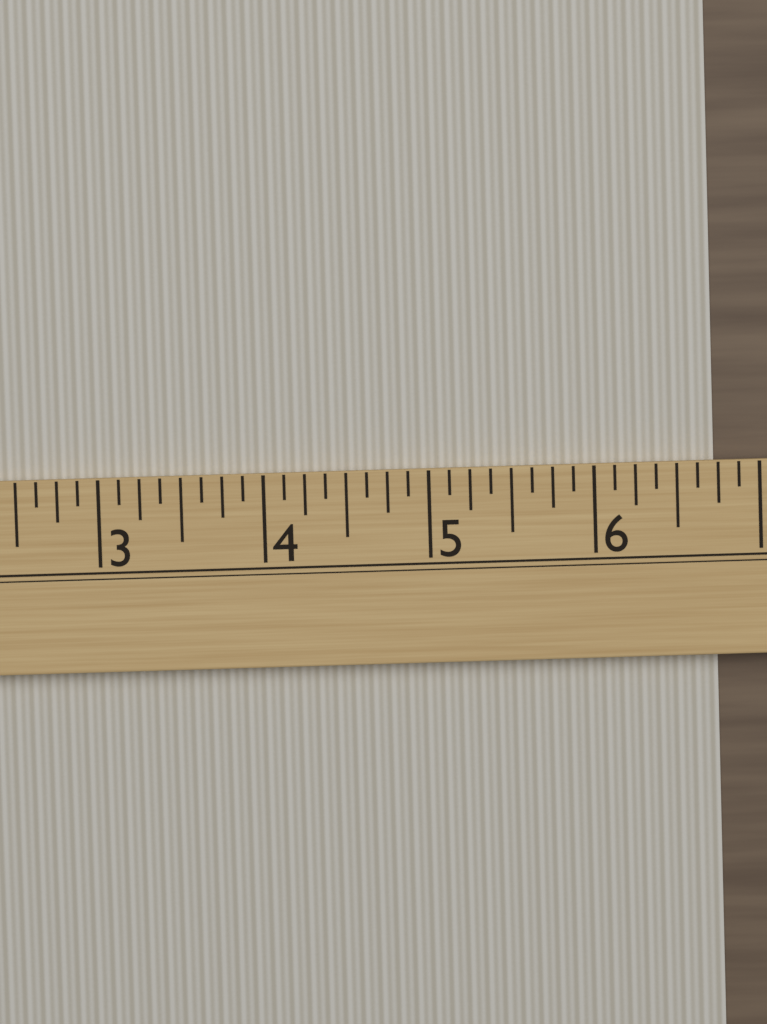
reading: 6.750 (no unit)
